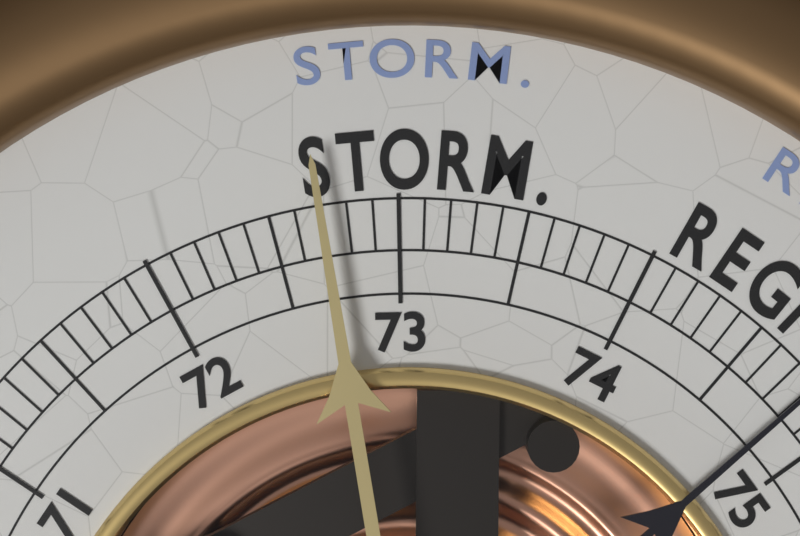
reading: 72.7 (no unit)
